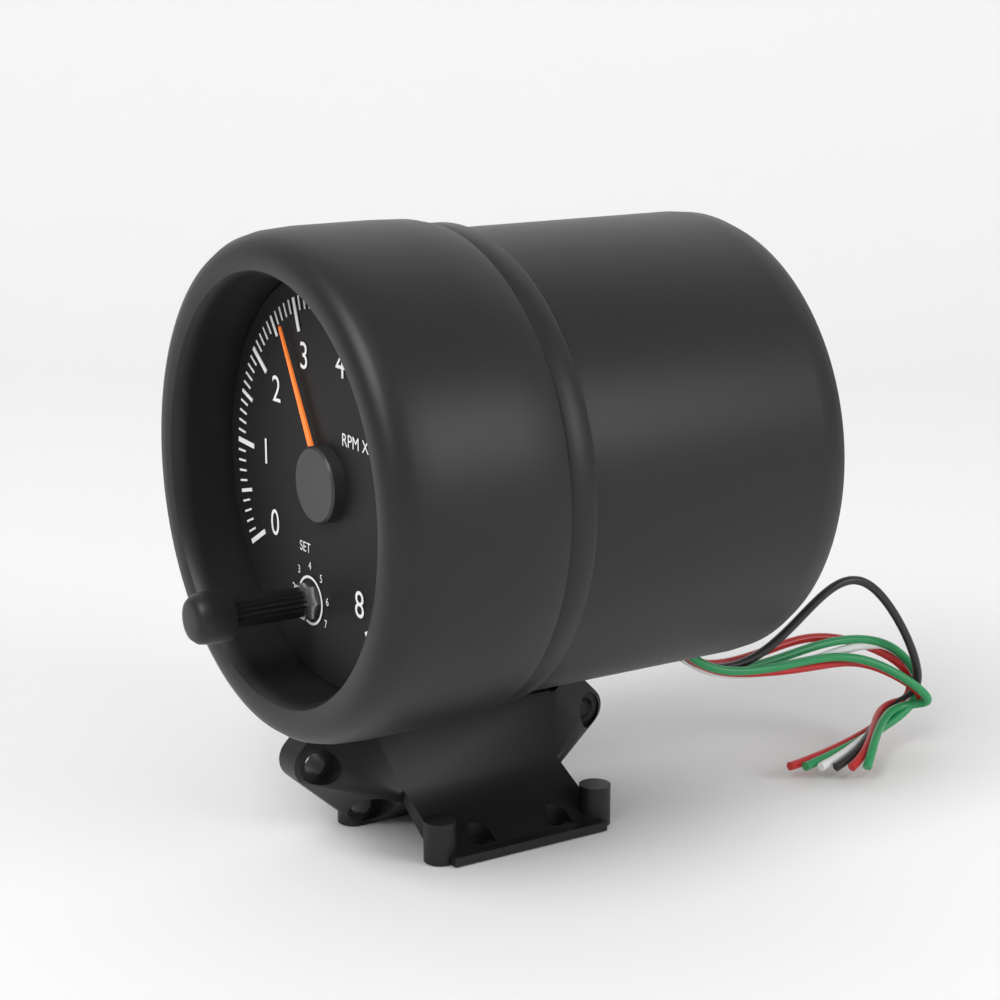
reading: 2.7 RPM x1000
